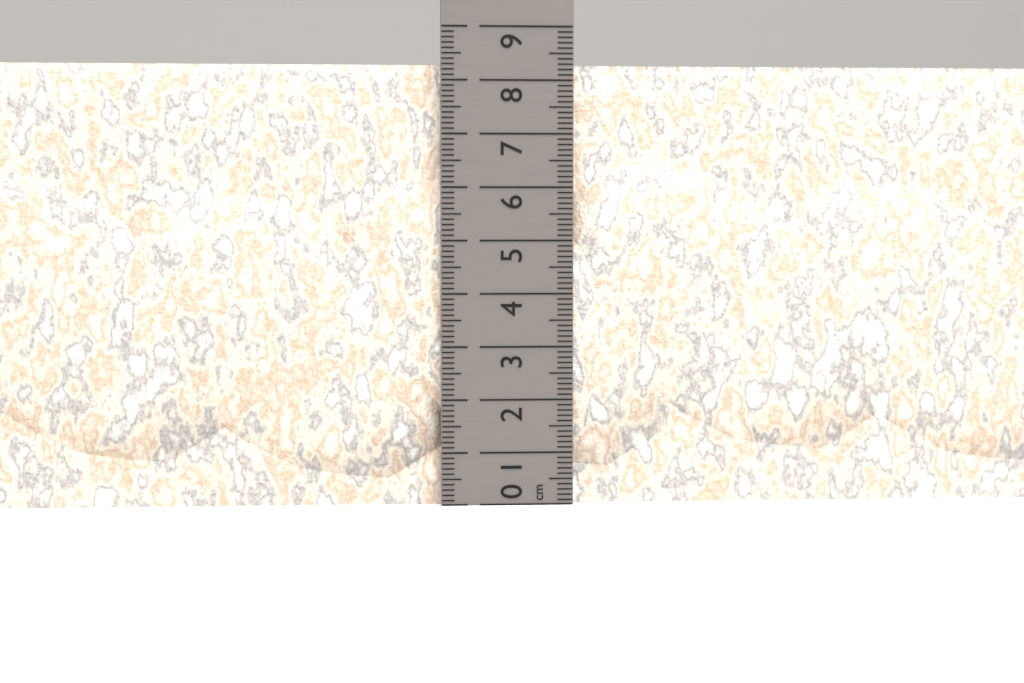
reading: 8.3 cm
